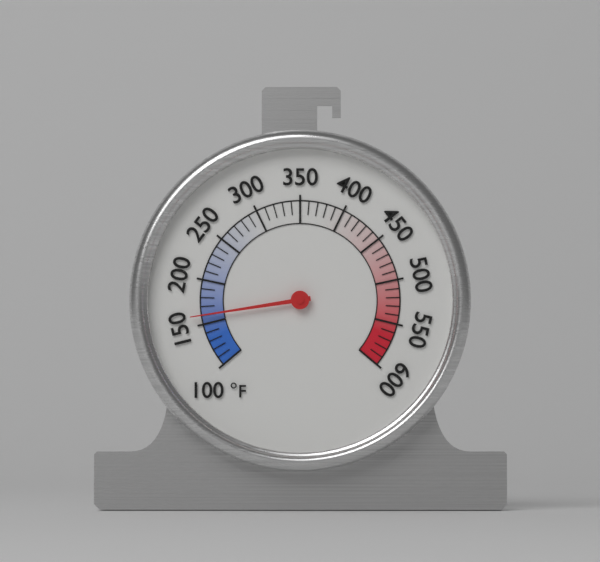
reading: 160 °F
